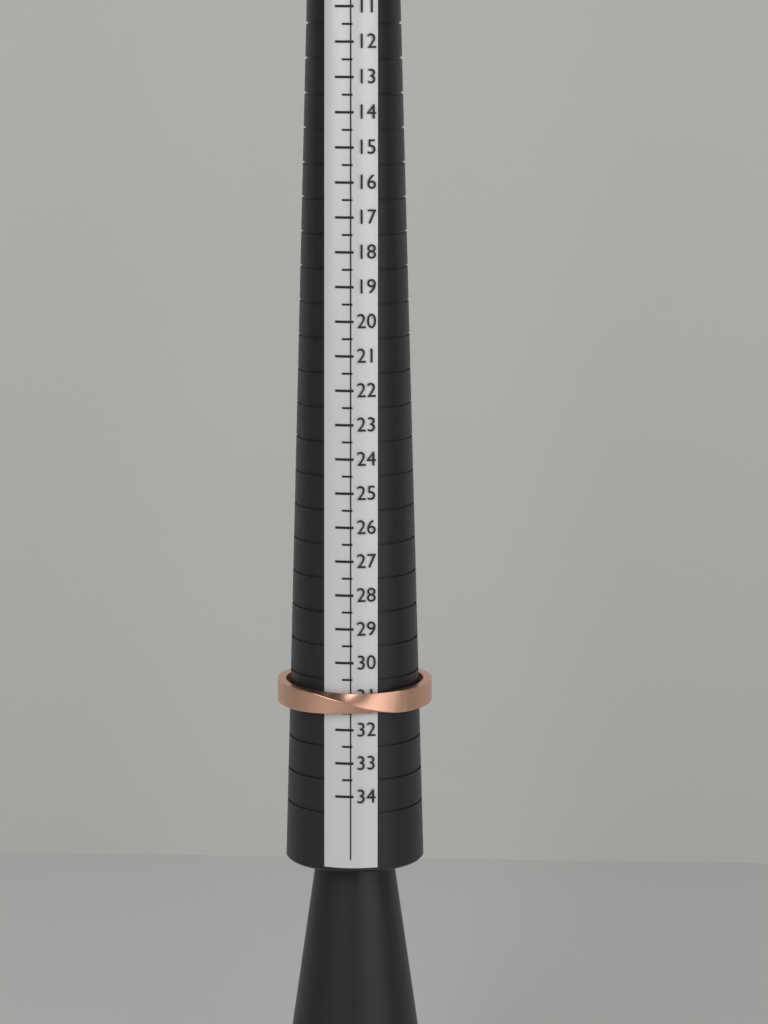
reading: 31.5 (no unit)
